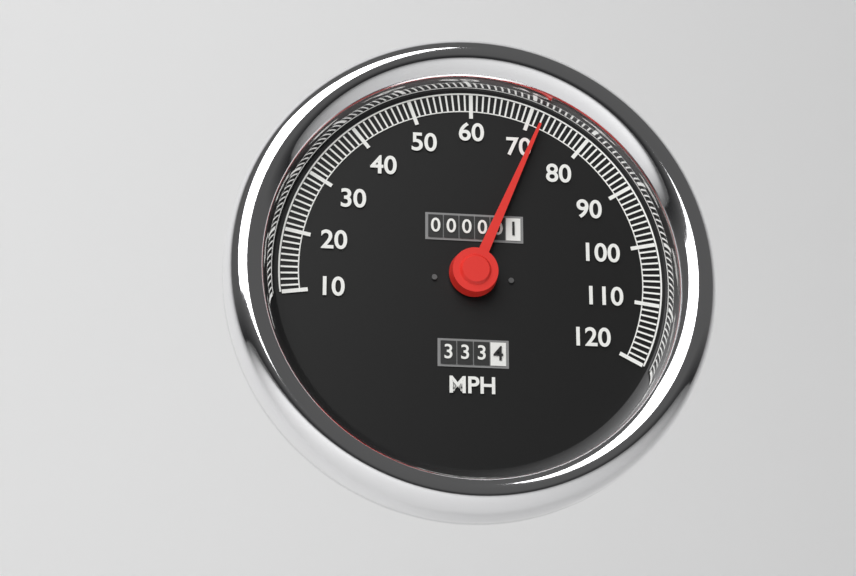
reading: 72 MPH
